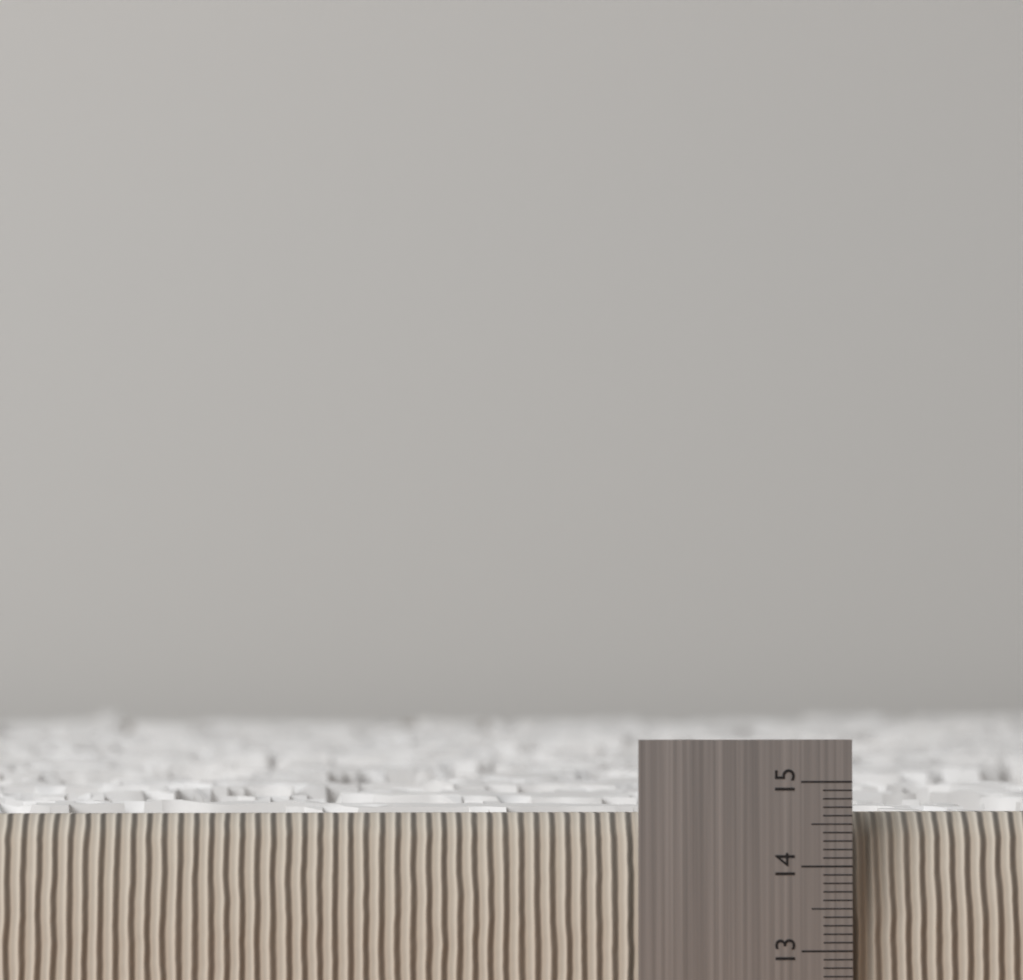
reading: 14.6 (no unit)
